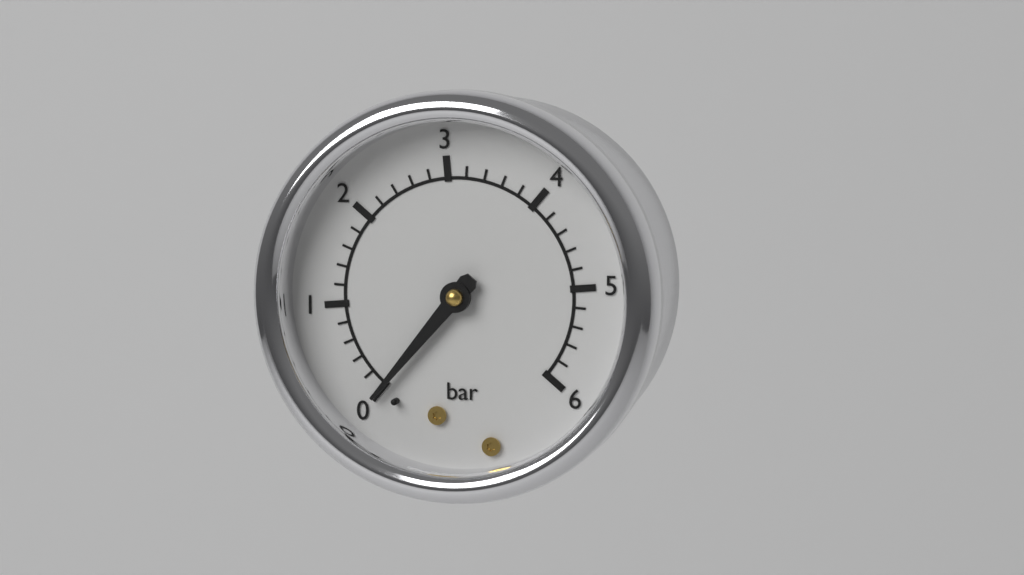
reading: 0.0 bar
